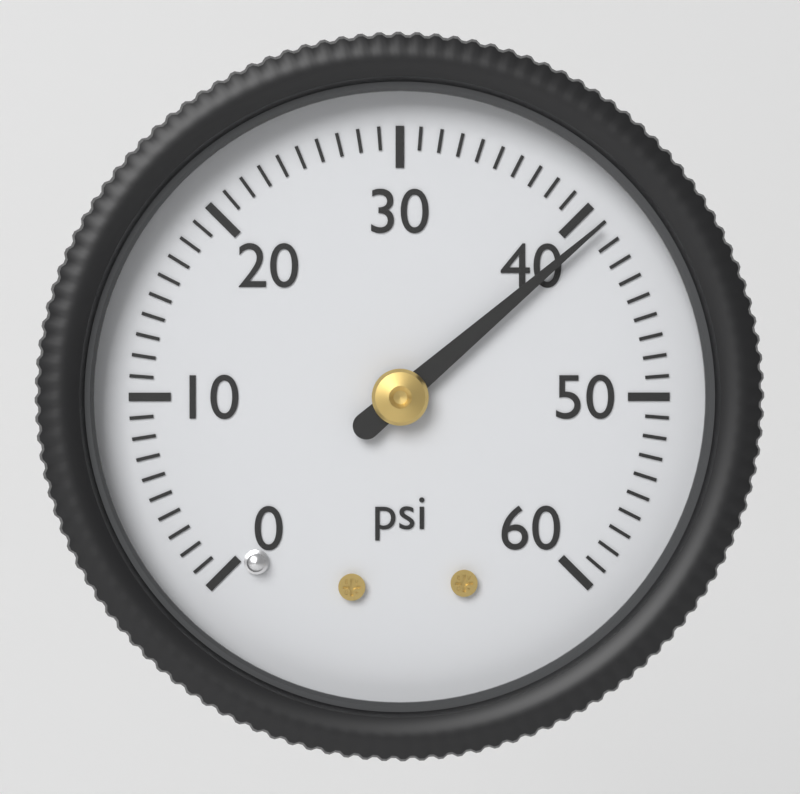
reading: 41 psi
